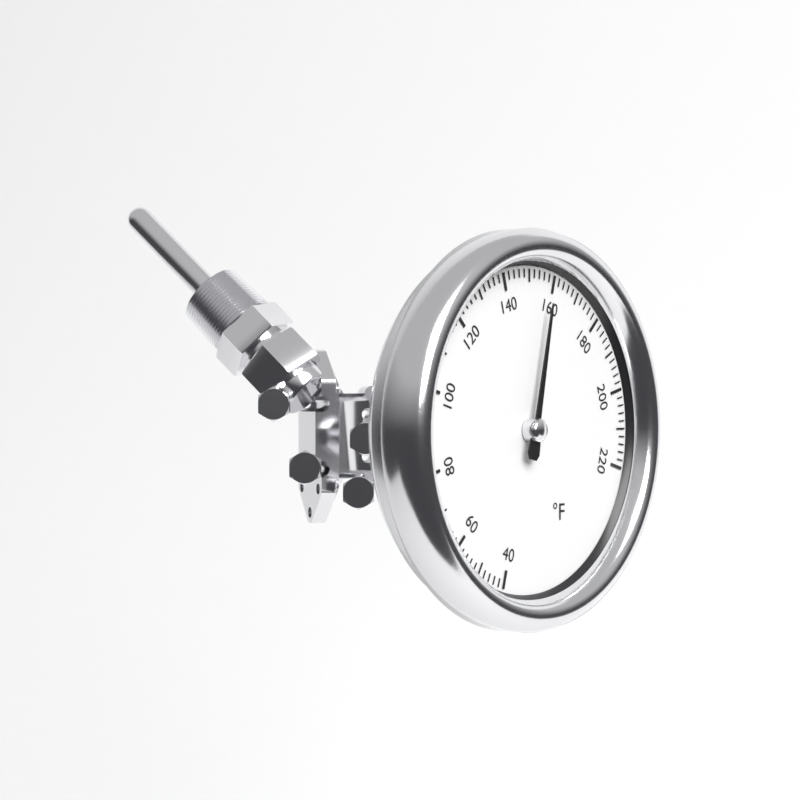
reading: 158 °F
